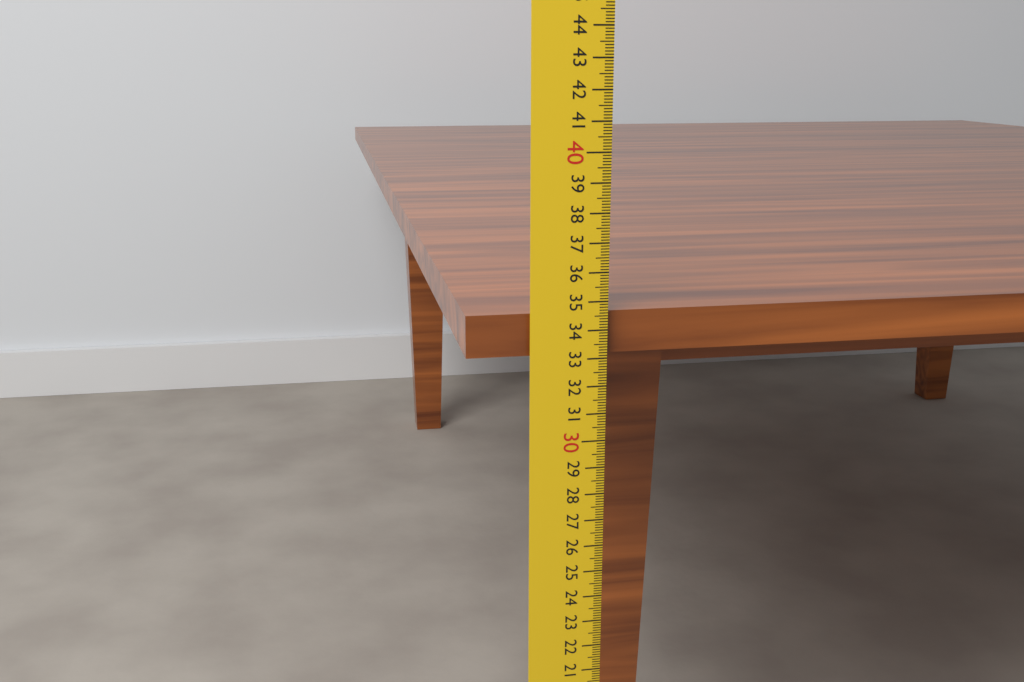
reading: 34.6 cm
